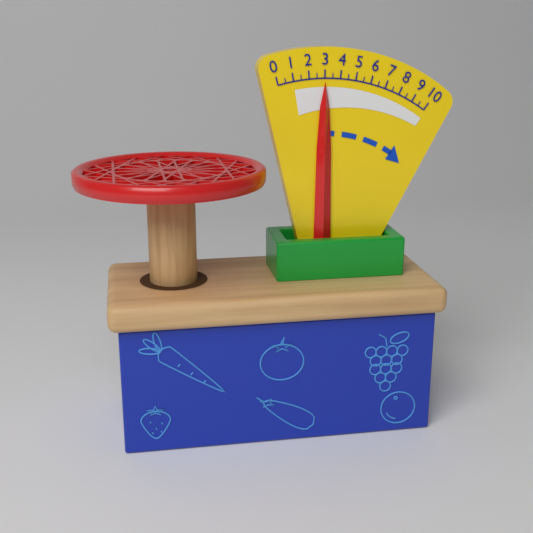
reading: 3.0 (no unit)
